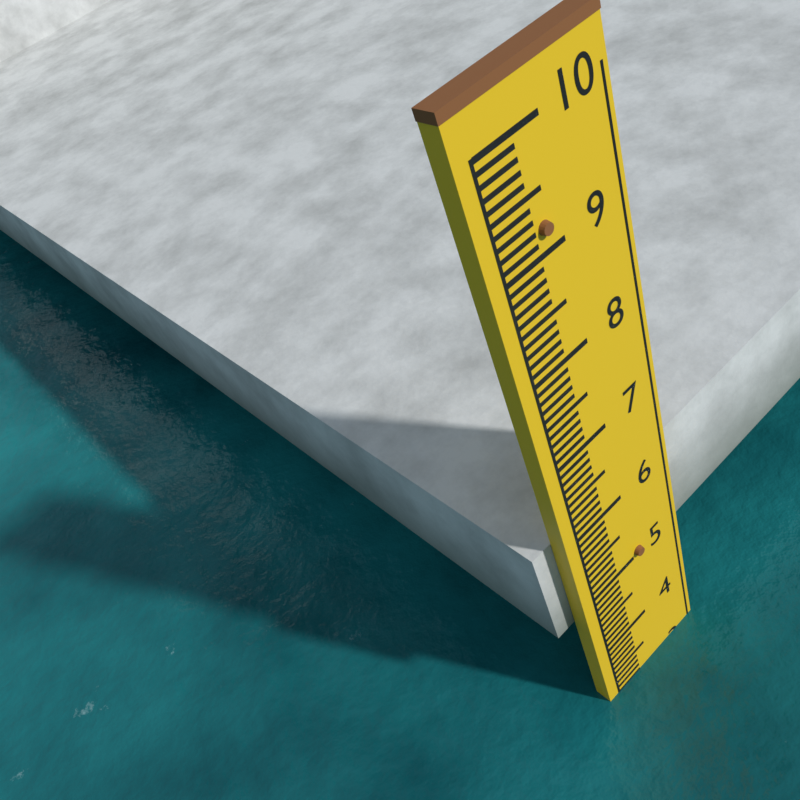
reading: 3.1 (no unit)
